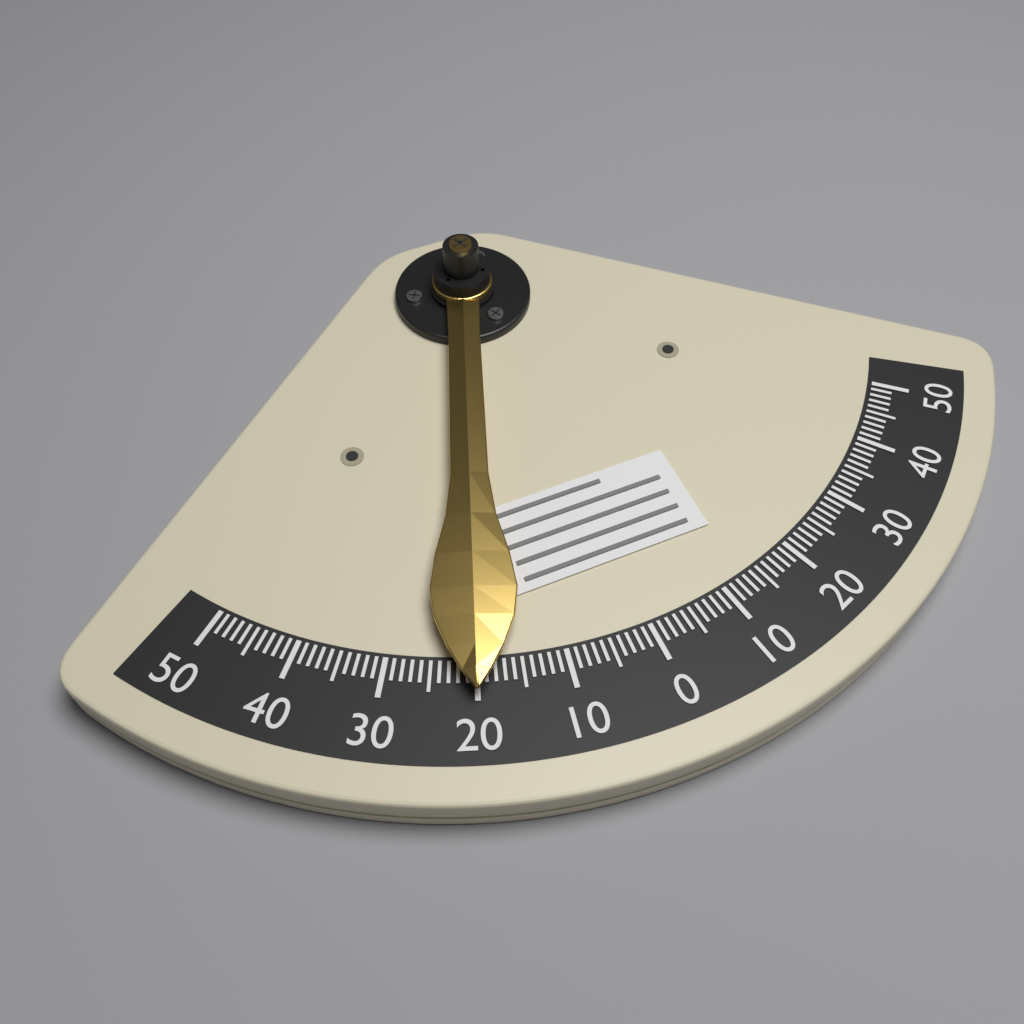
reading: 20 (no unit)
